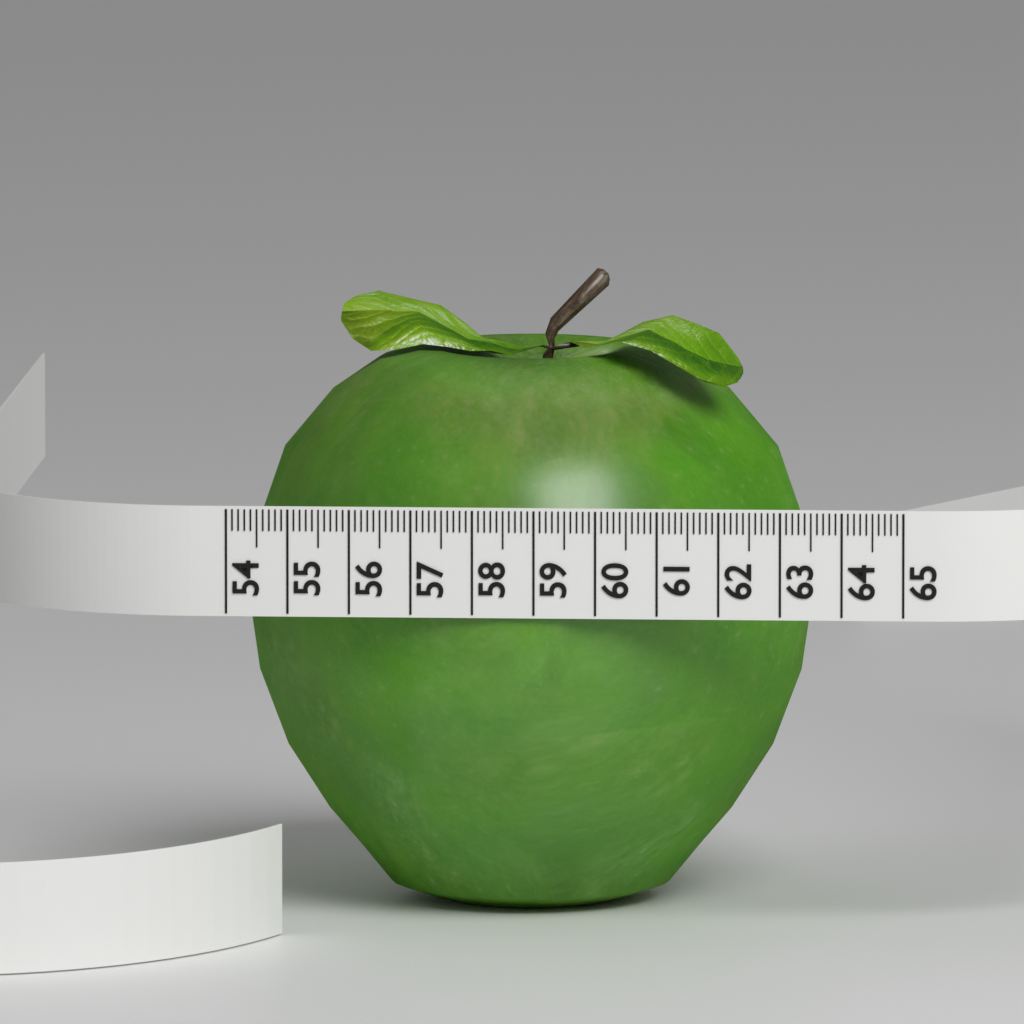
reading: 63.3 (no unit)
